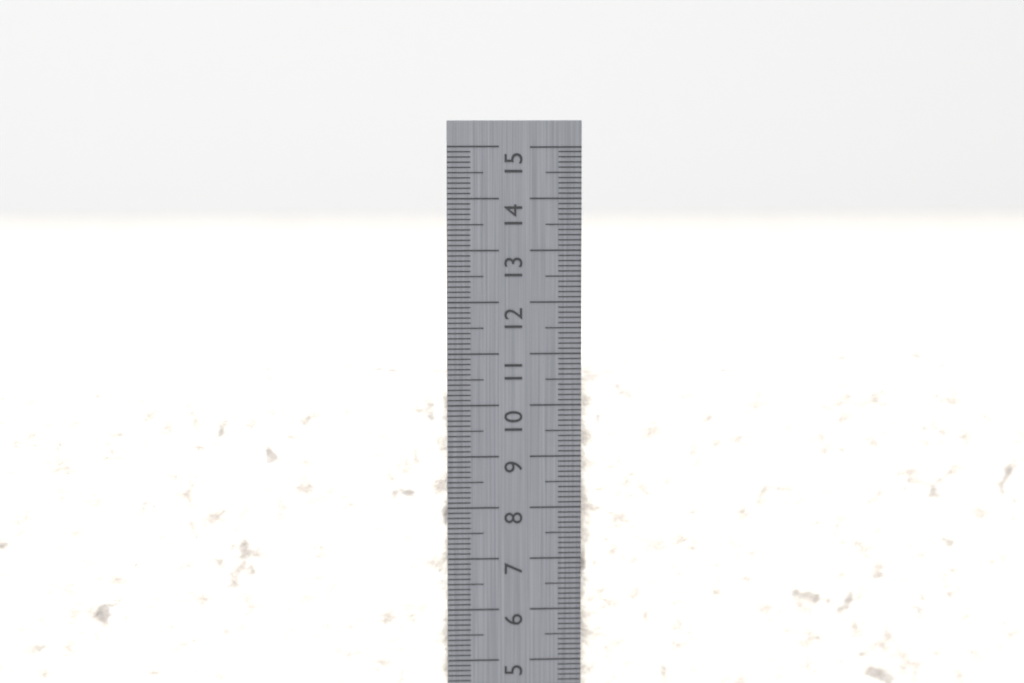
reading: 10.5 cm
